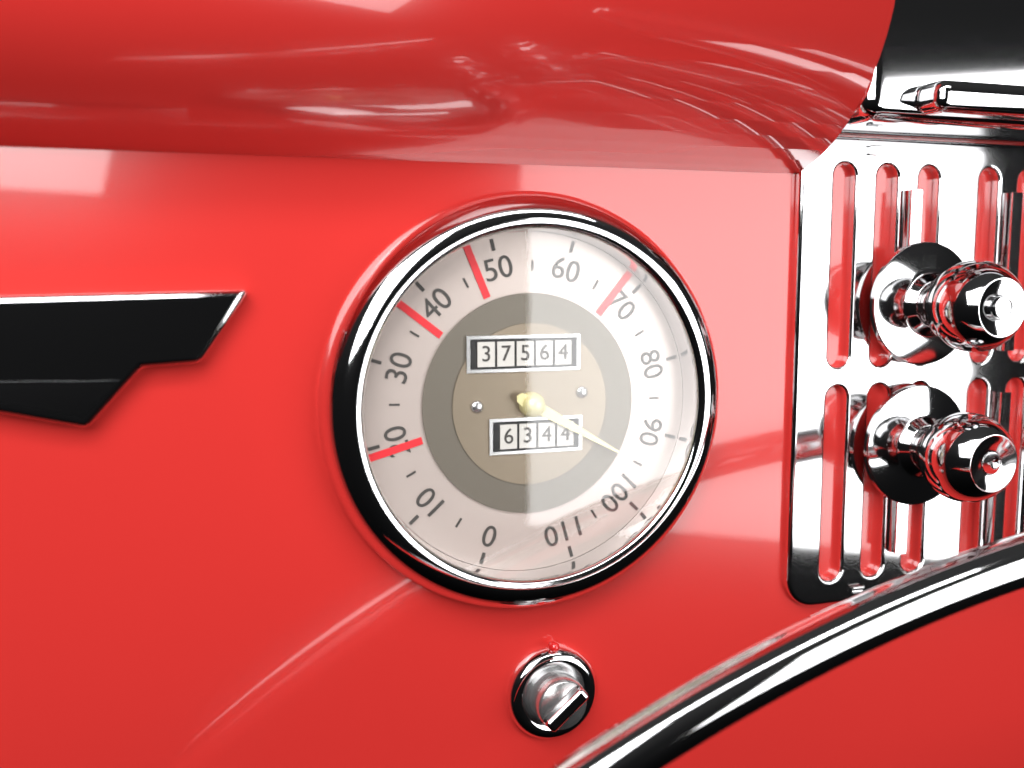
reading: 95 mph
